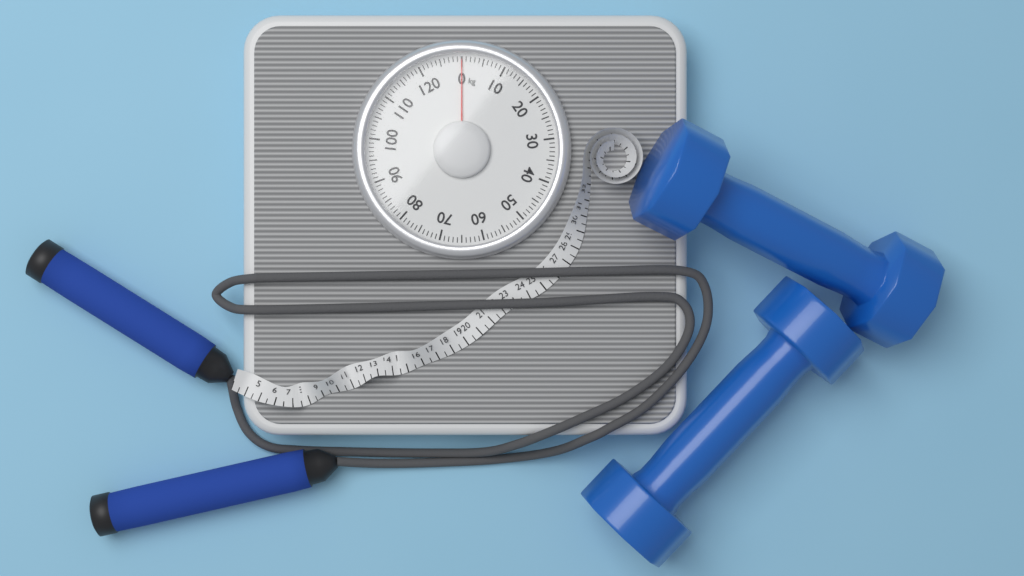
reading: 0 kg
